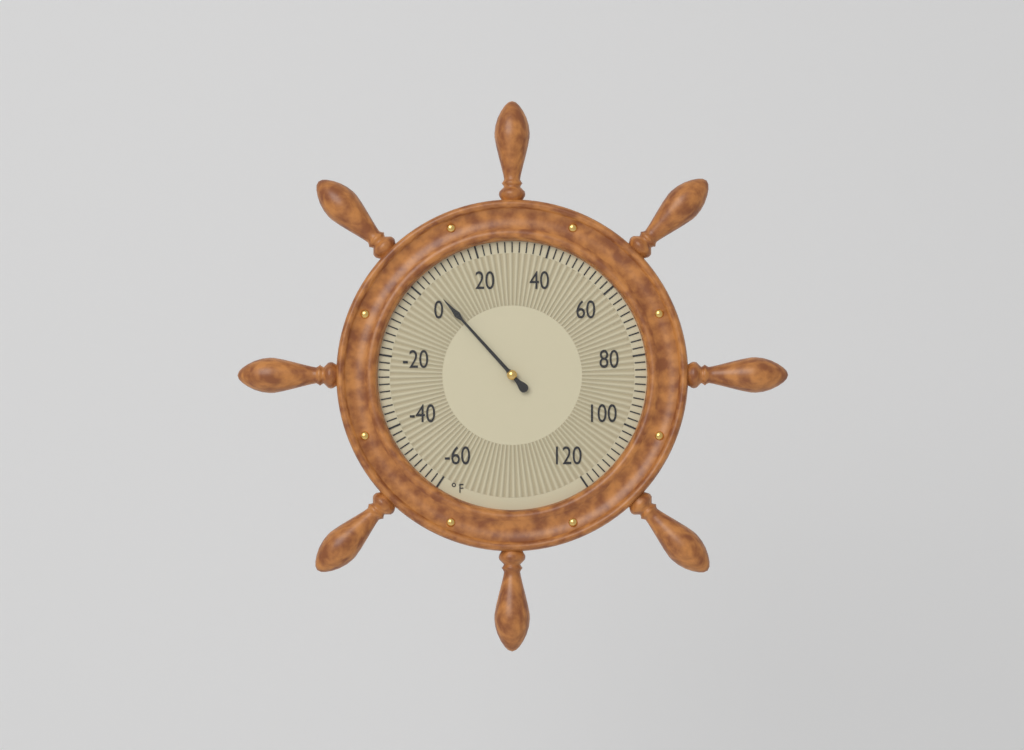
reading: 4 °F
